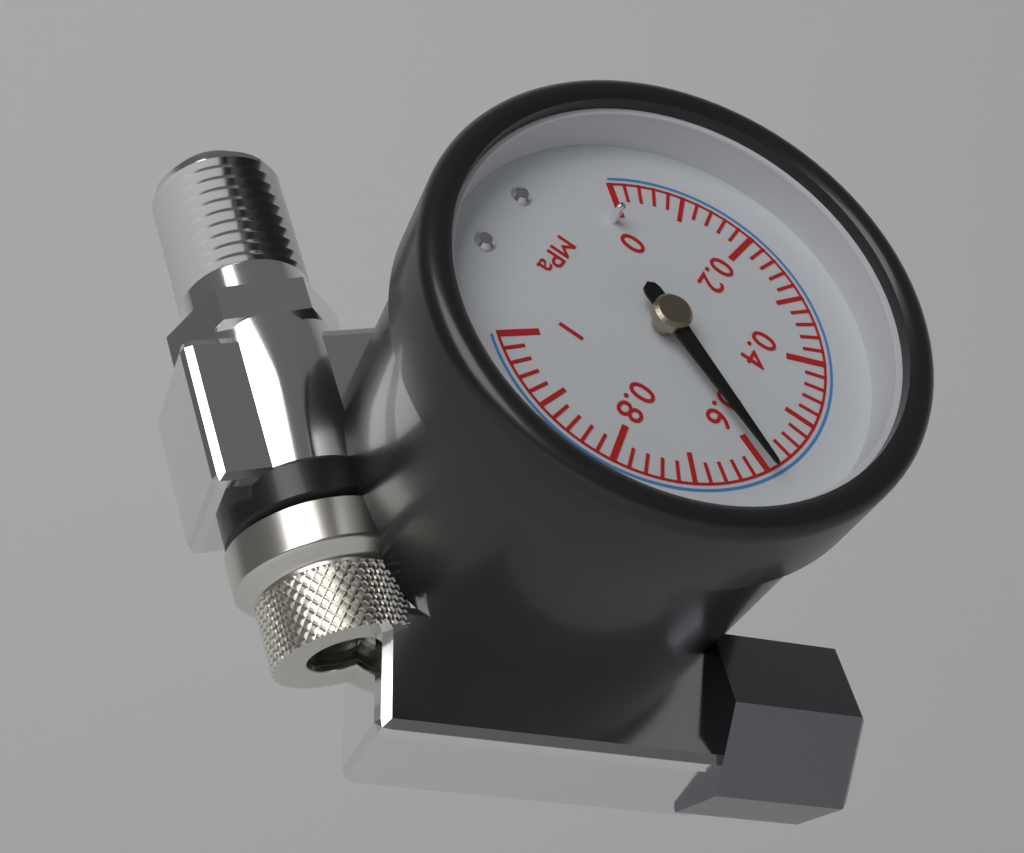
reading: 0.60 MPa
